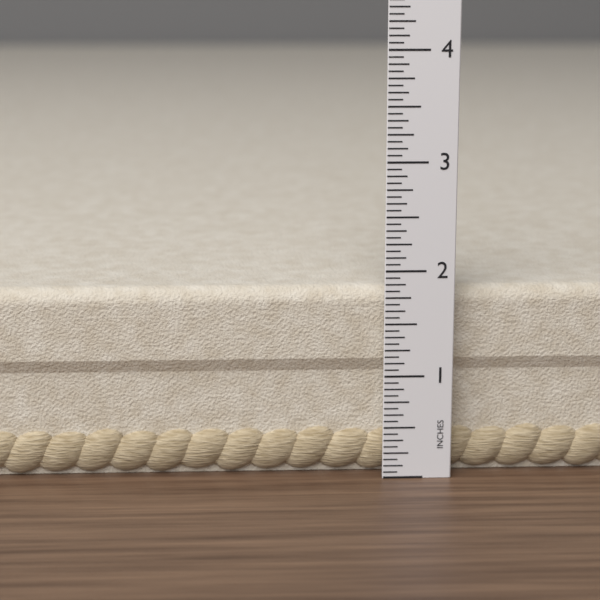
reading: 1.8125 in
